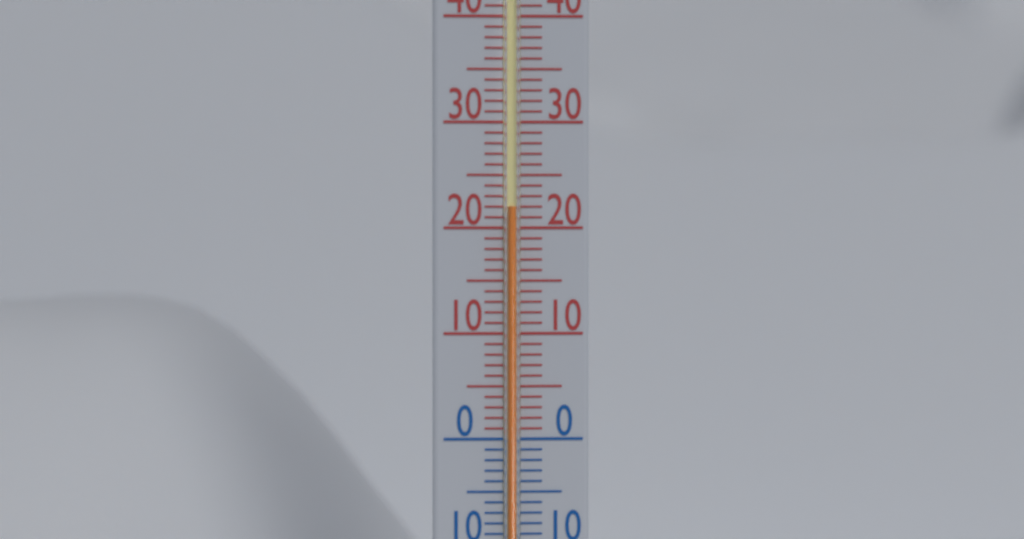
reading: 22 °C
